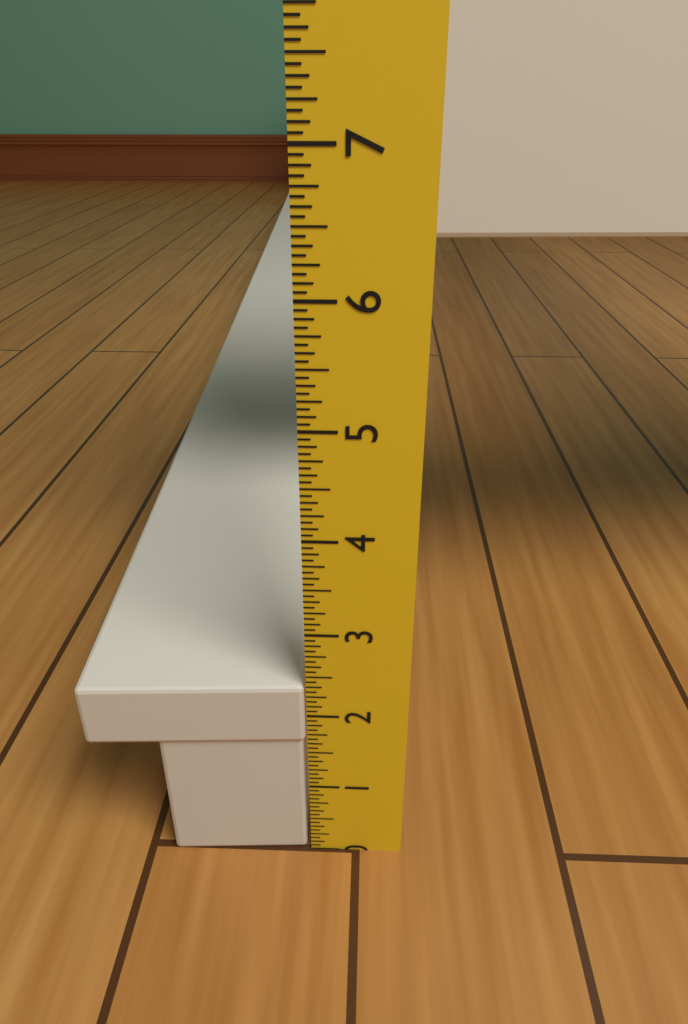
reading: 2.3750 in
